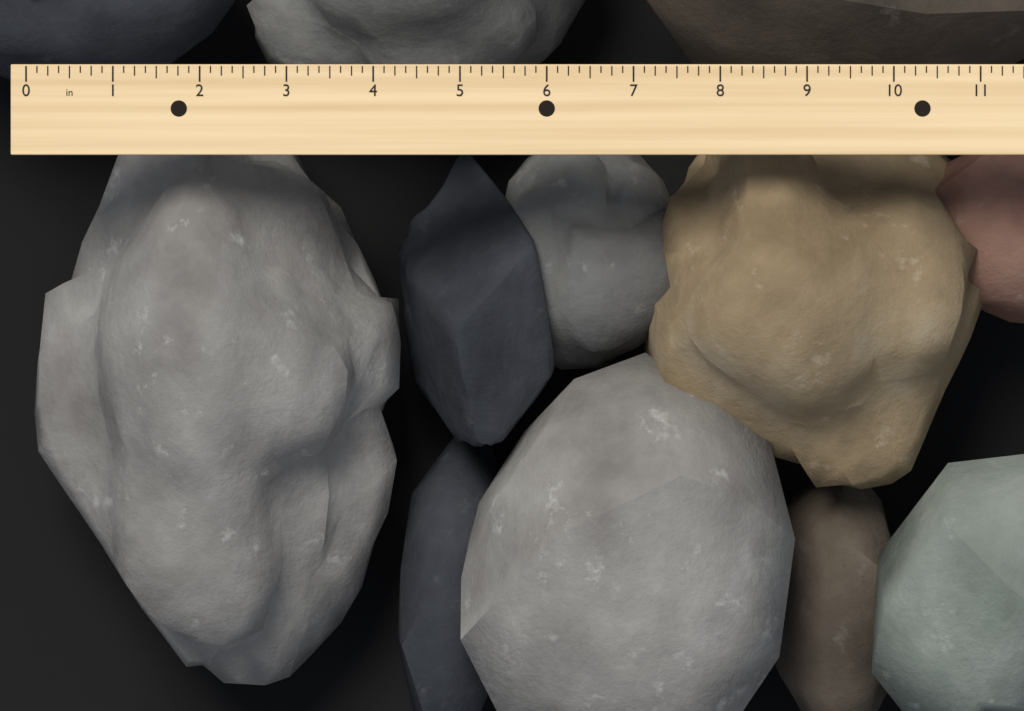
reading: 4.300 in
